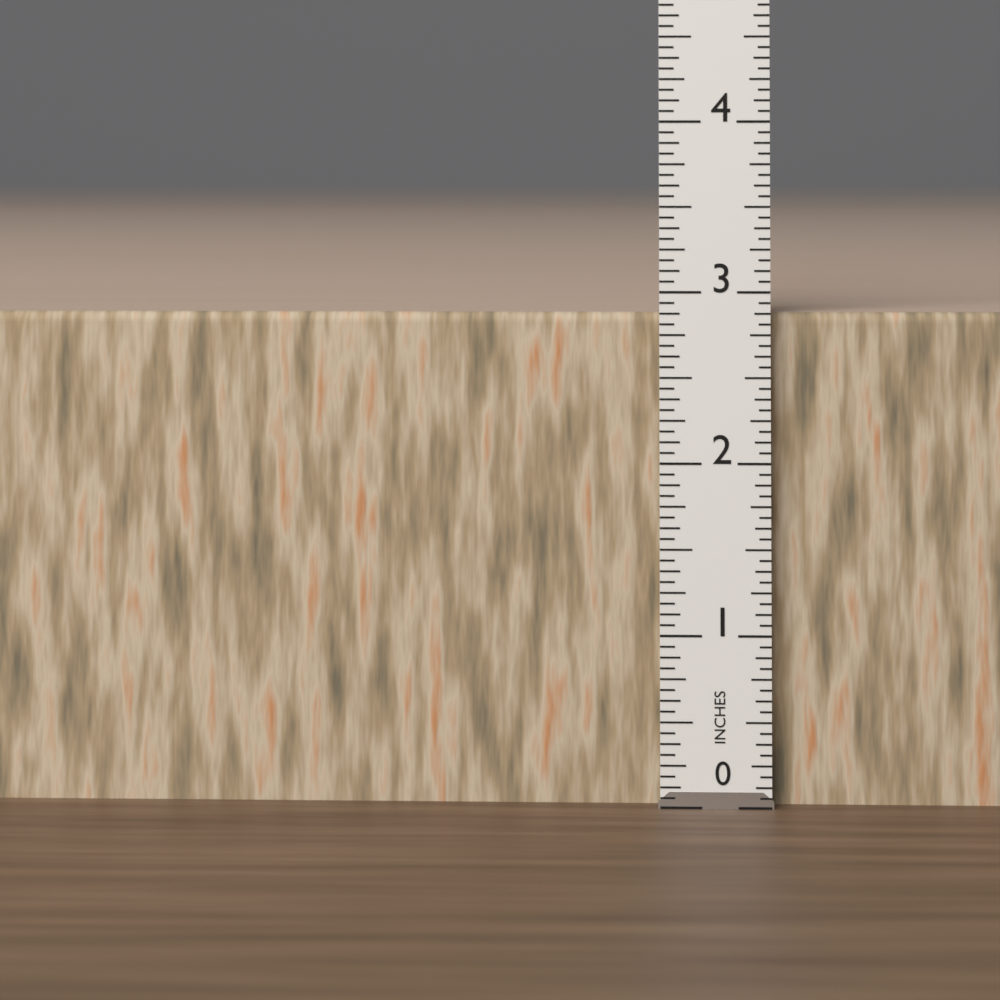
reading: 2.8750 in
